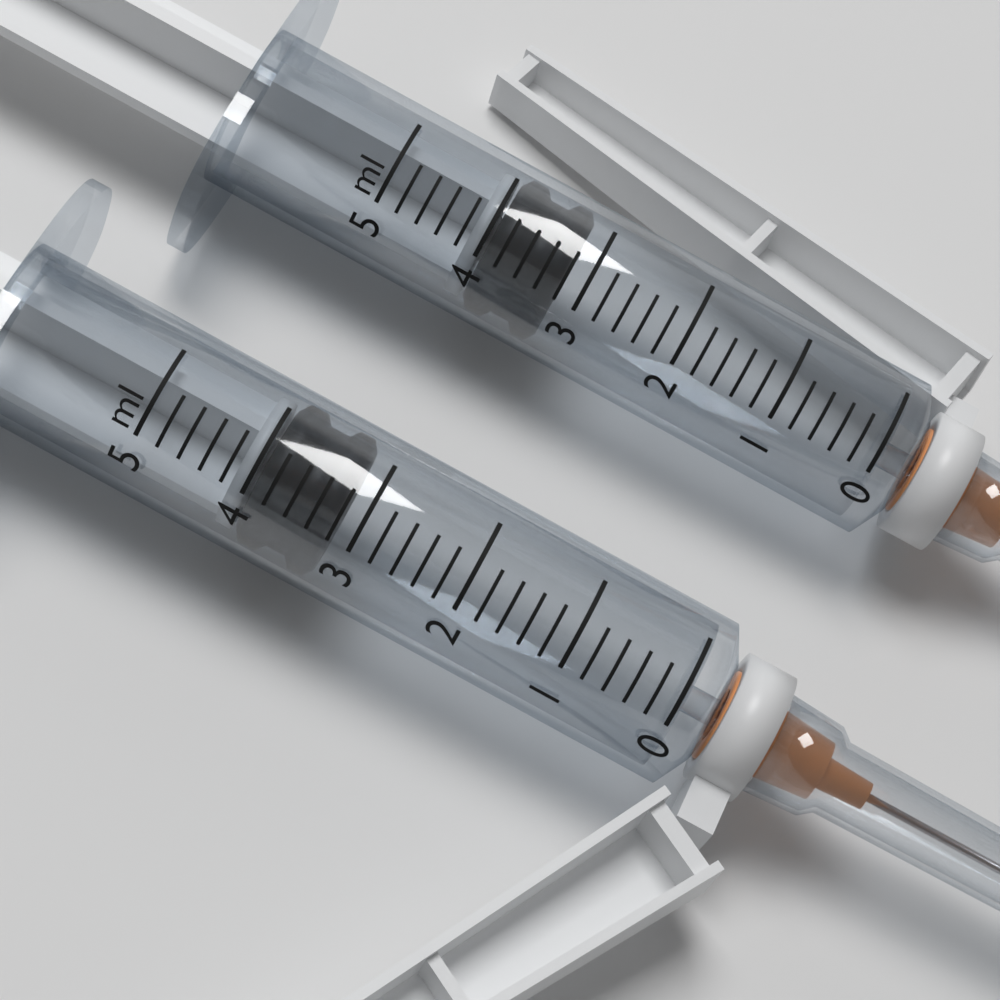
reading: 3.2 ml
